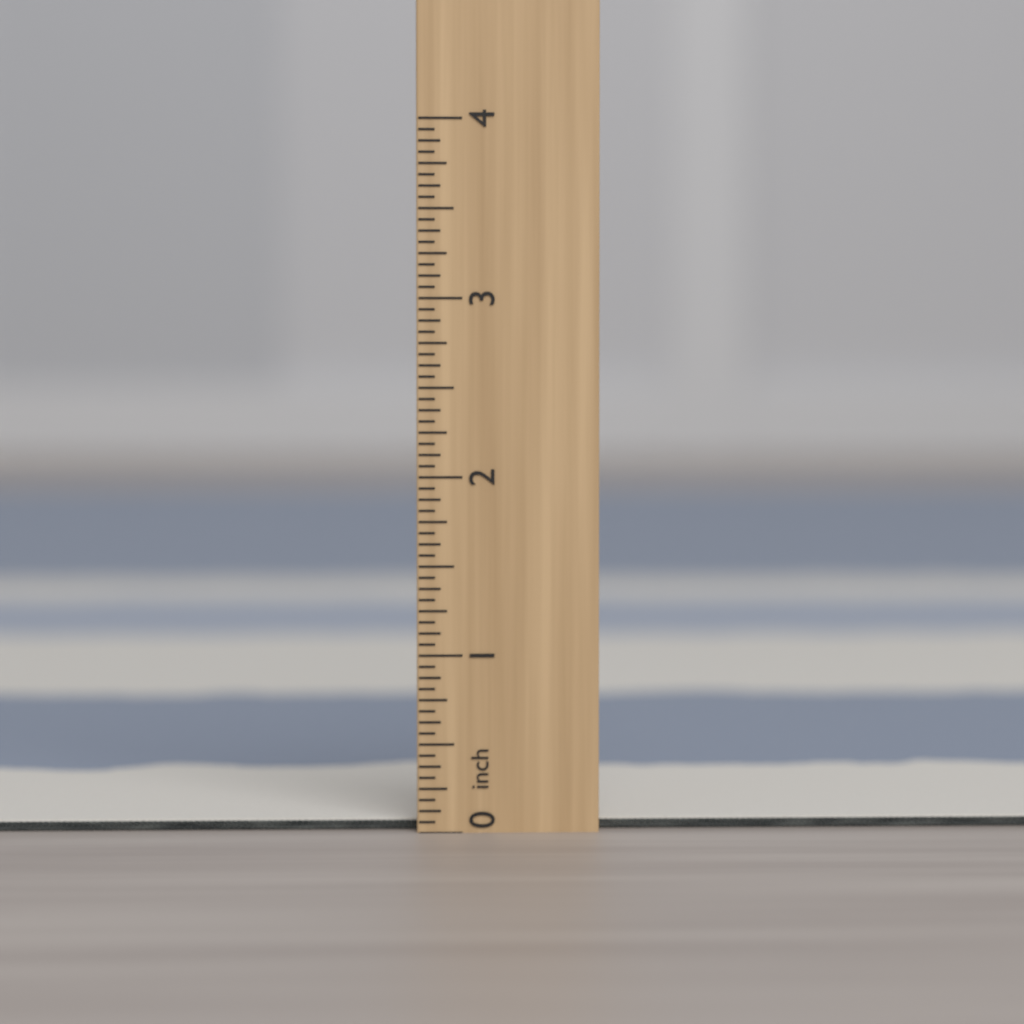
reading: 0.0625 inch
